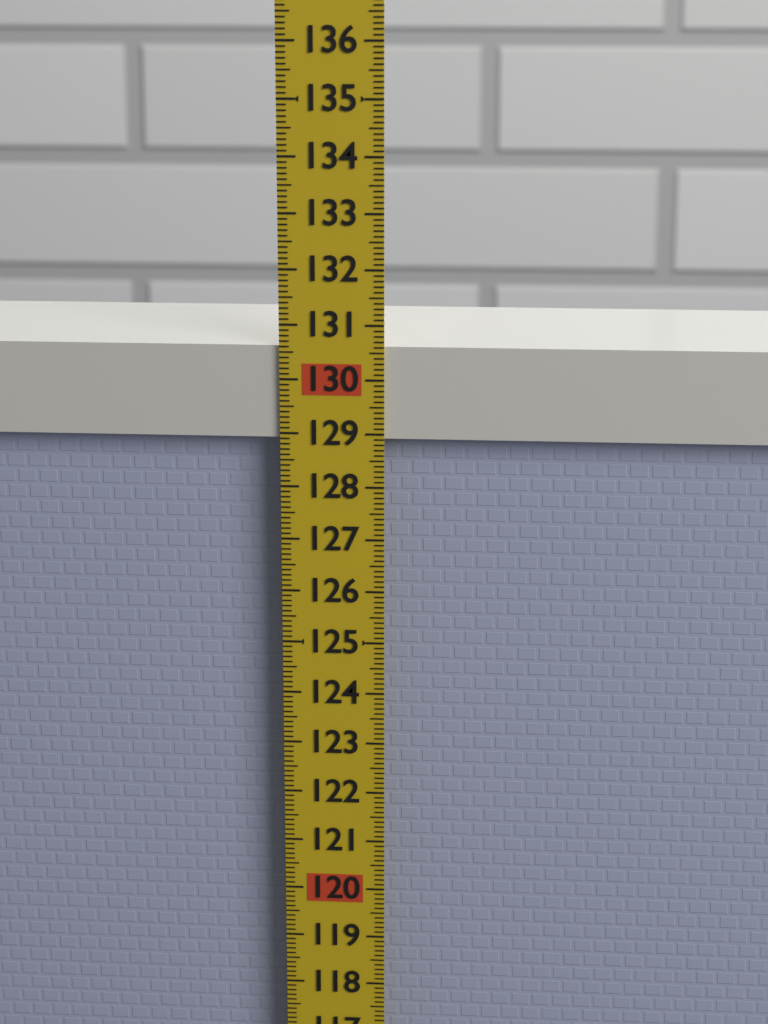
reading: 130.6 (no unit)
